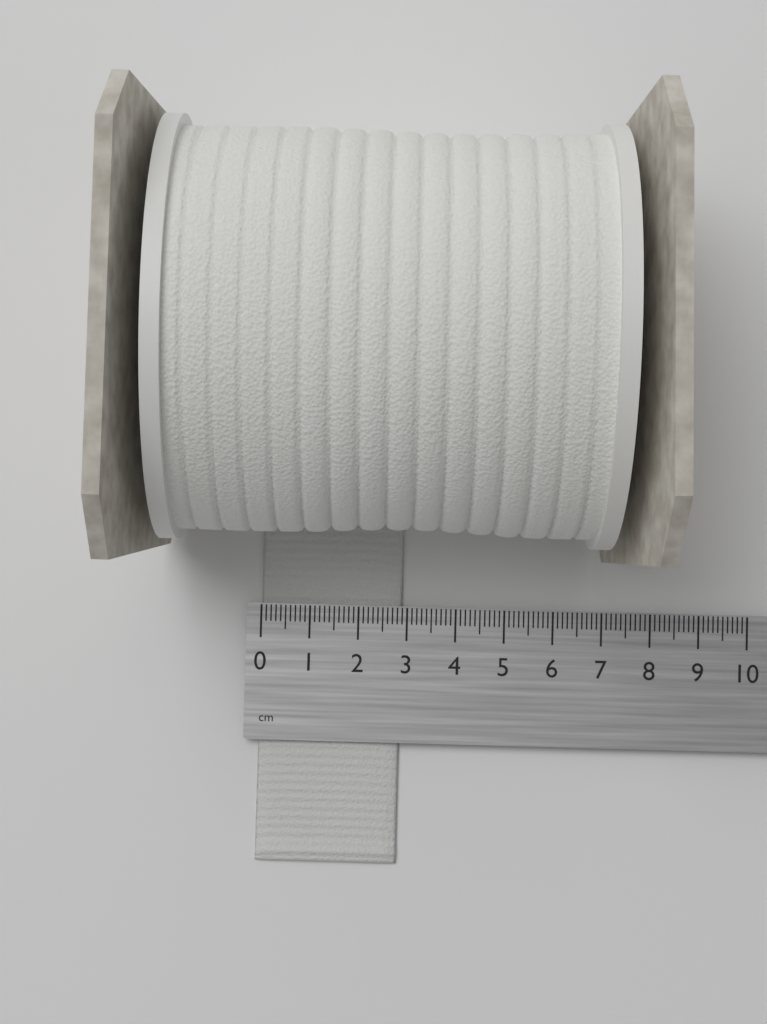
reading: 2.9 cm
